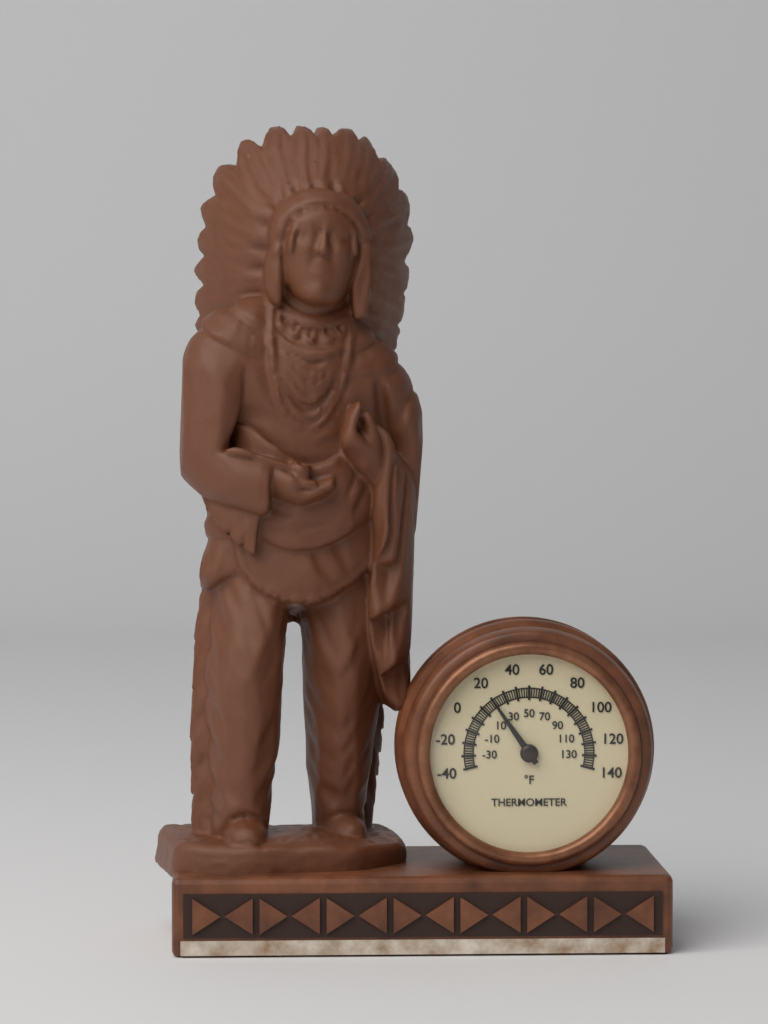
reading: 20 °F
